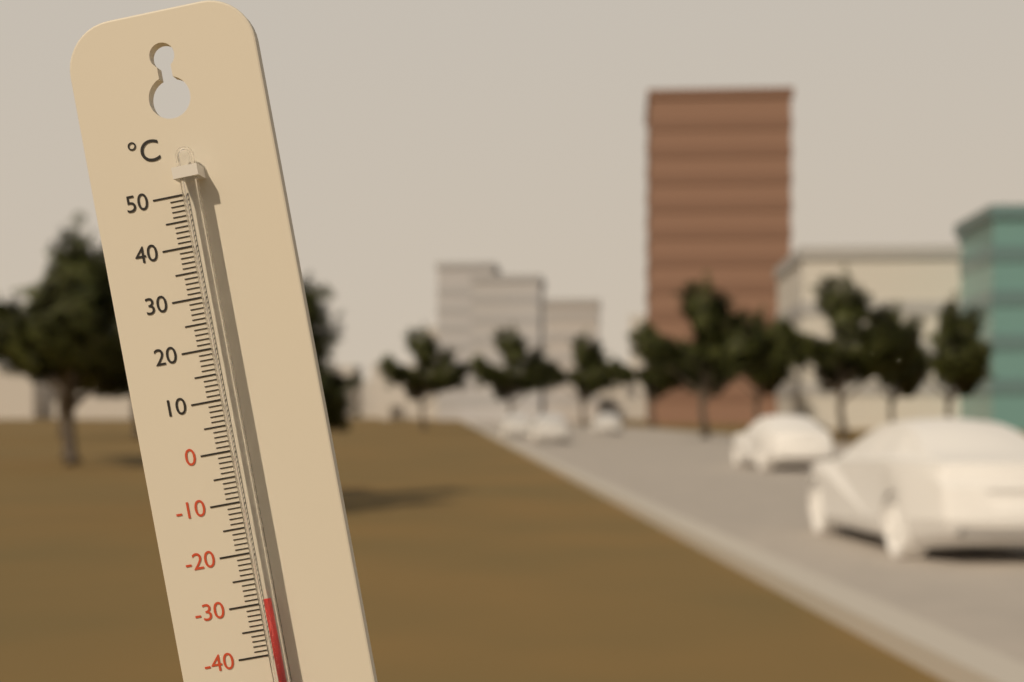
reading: -29 °C
